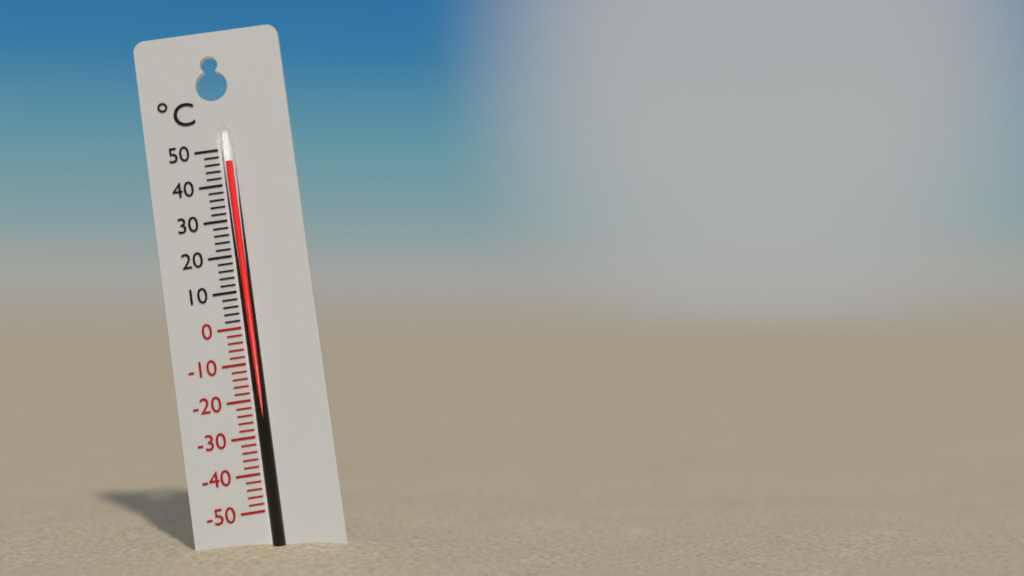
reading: 46 °C
